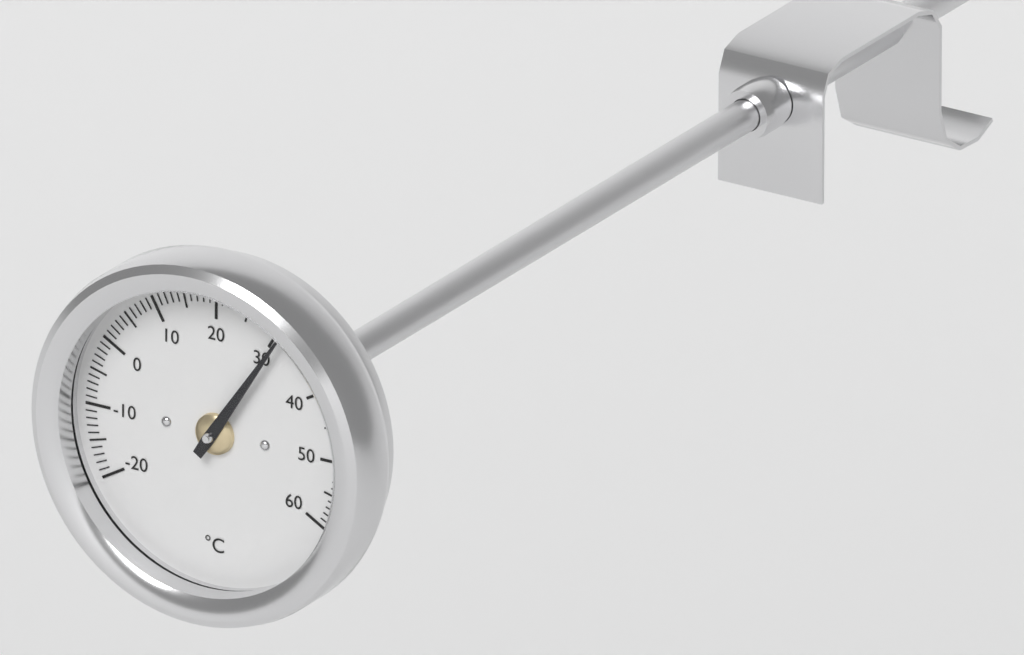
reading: 31 °C
